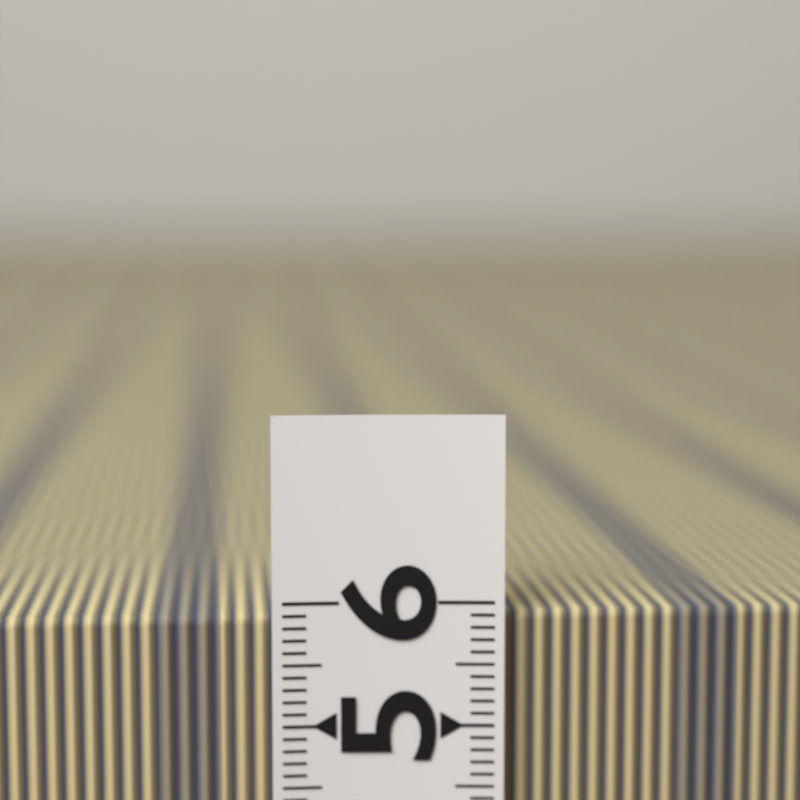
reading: 5.9 (no unit)
